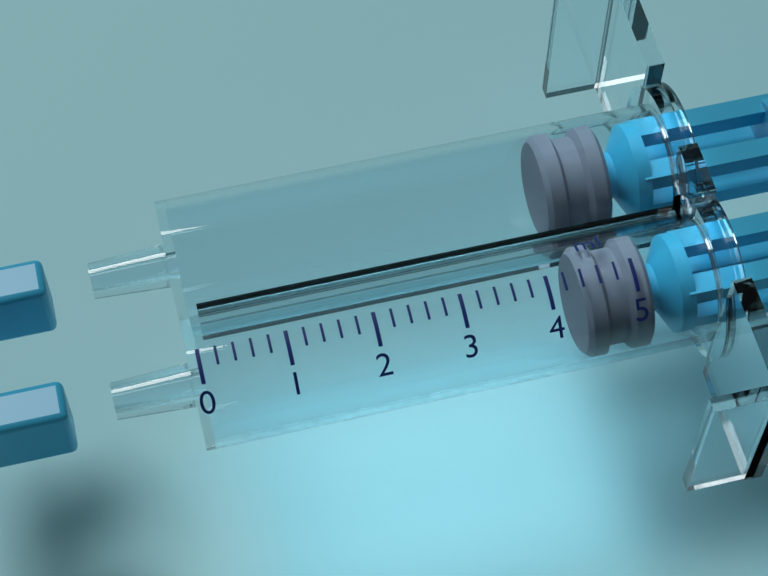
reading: 4.4 ml
